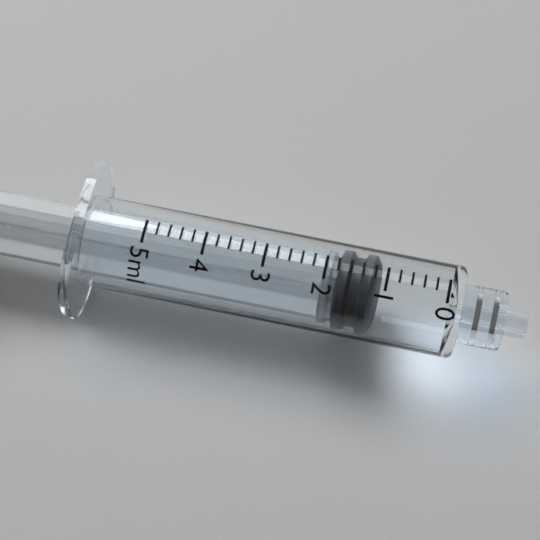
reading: 1.2 ml
